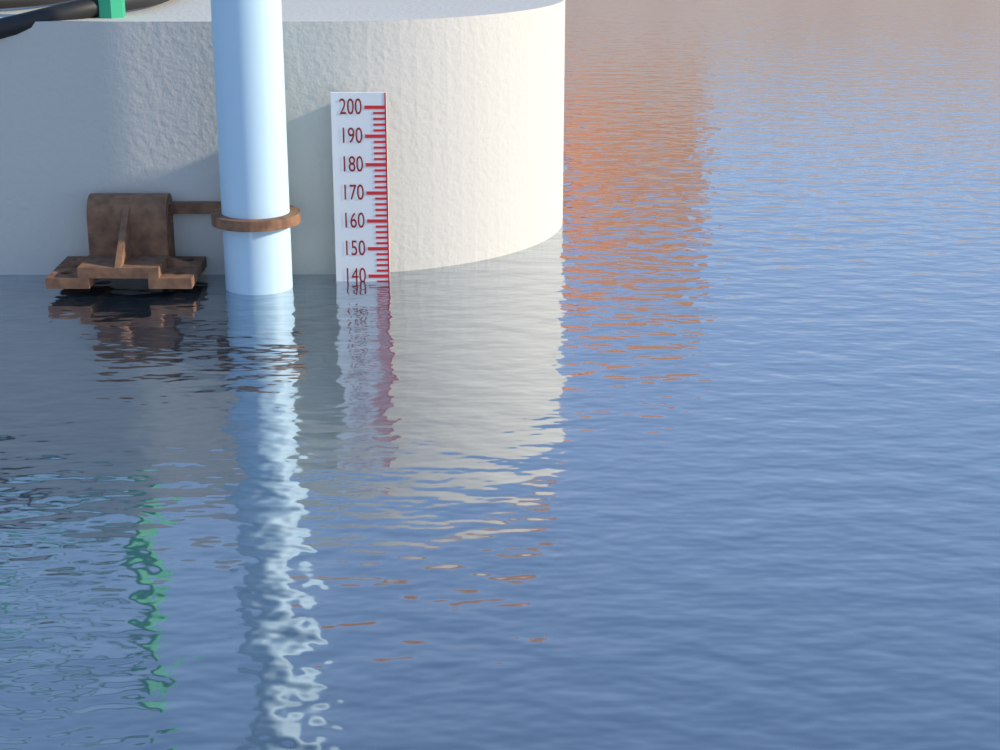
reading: 138 (no unit)
